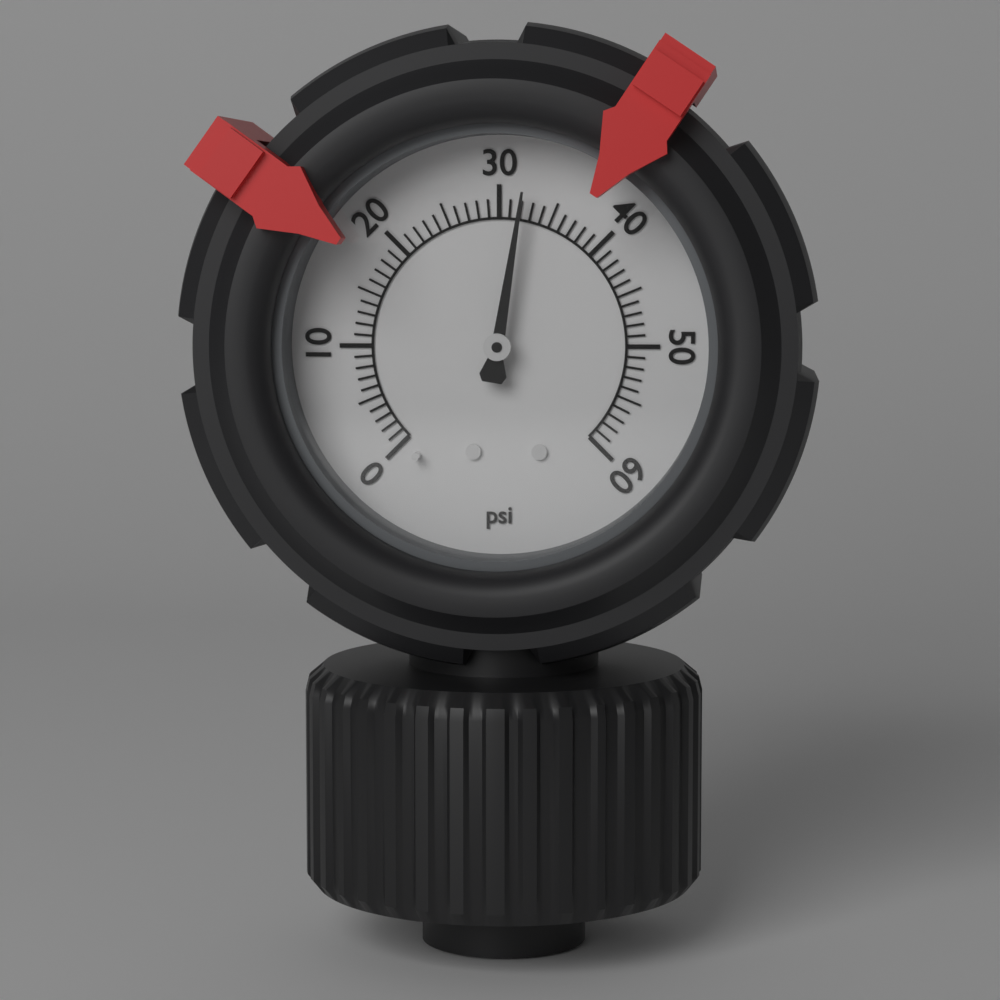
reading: 32 psi
